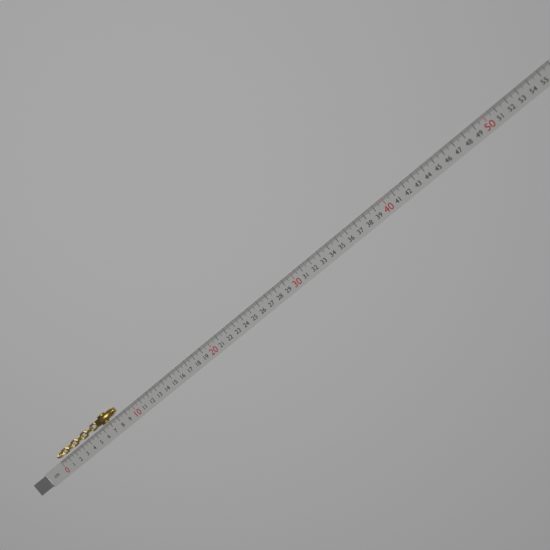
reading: 8.4 cm
